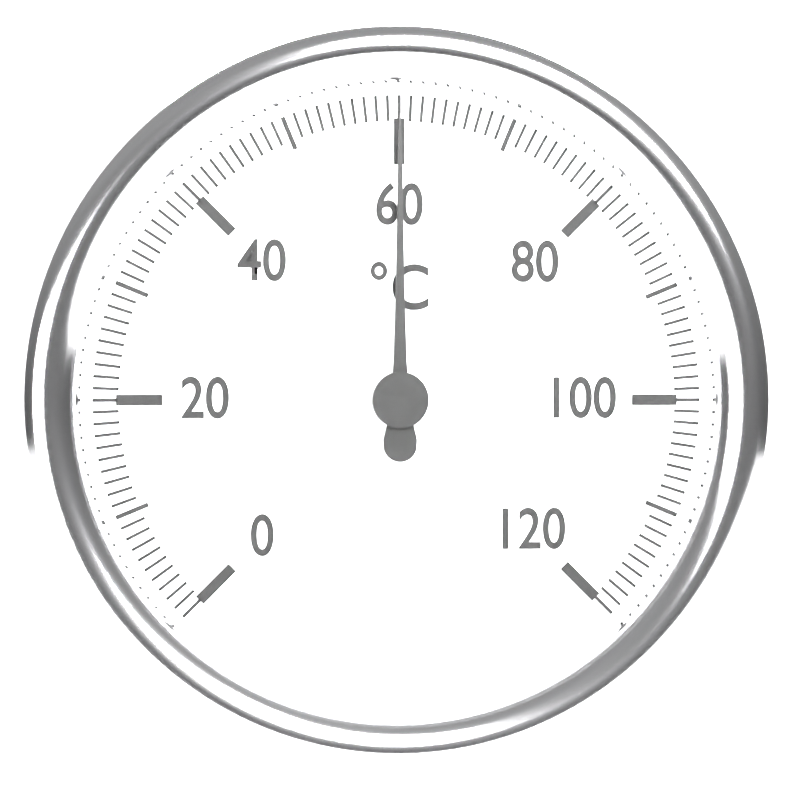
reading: 60 °C
